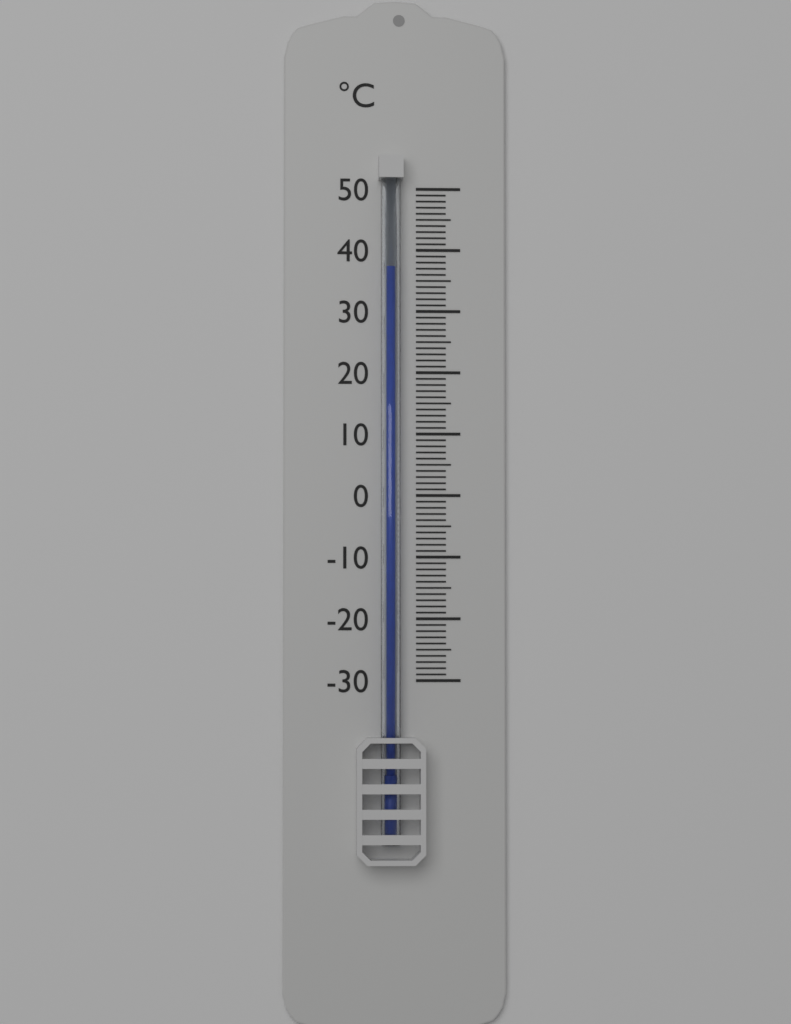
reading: 37 °C
